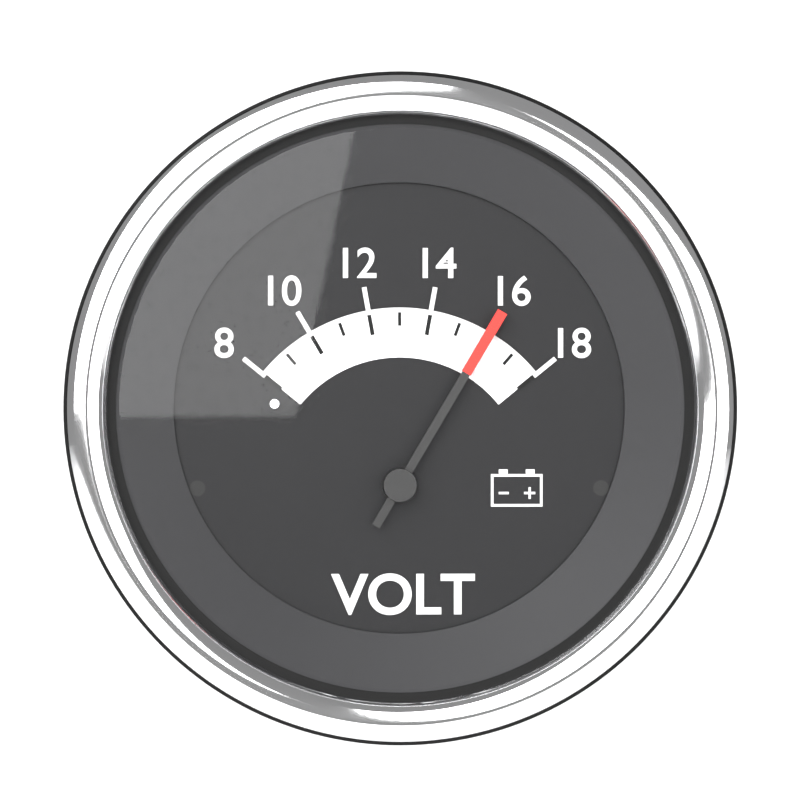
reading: 16 V
